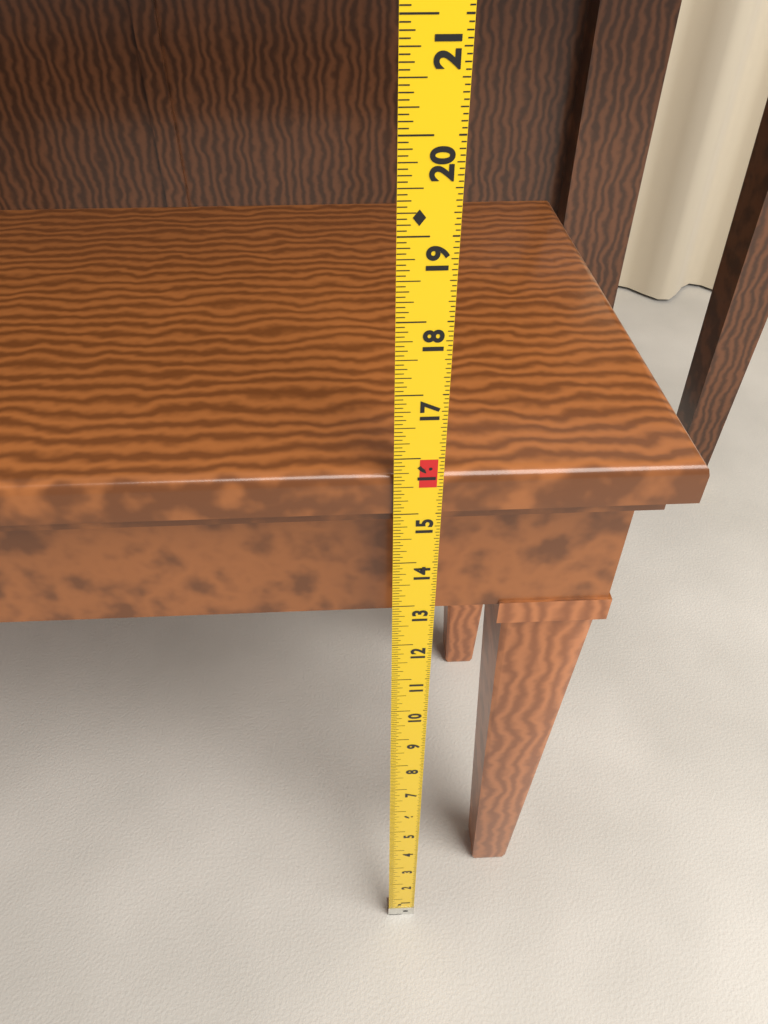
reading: 15.6875 in
